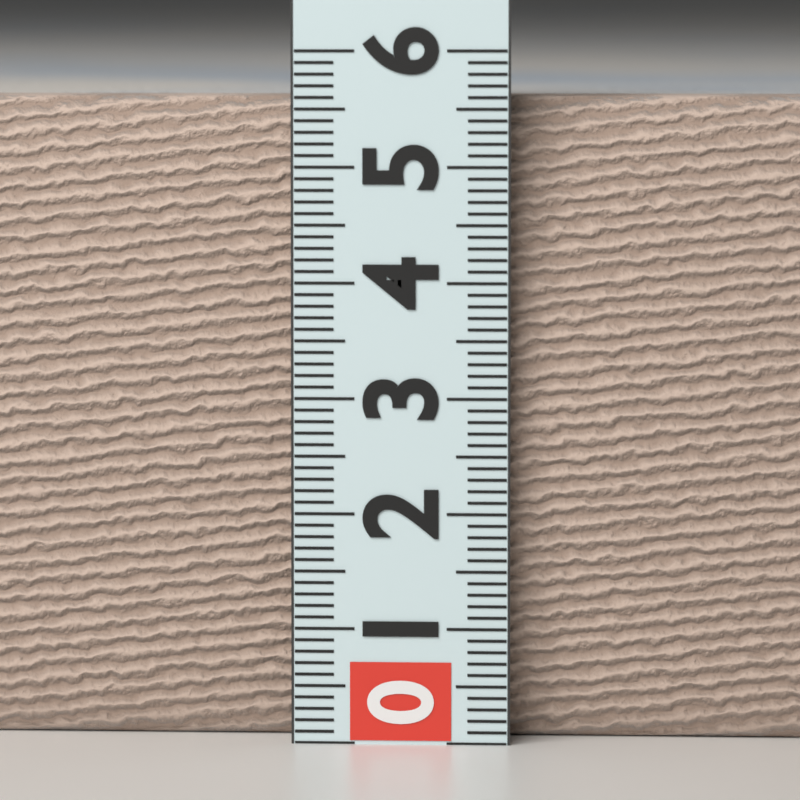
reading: 5.6 (no unit)
